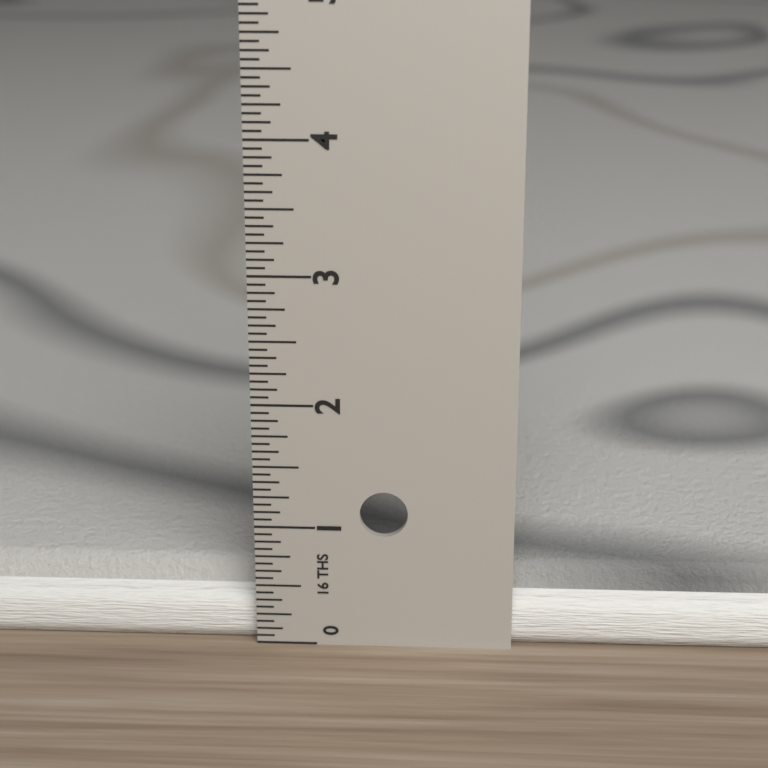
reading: 0.5625 in
